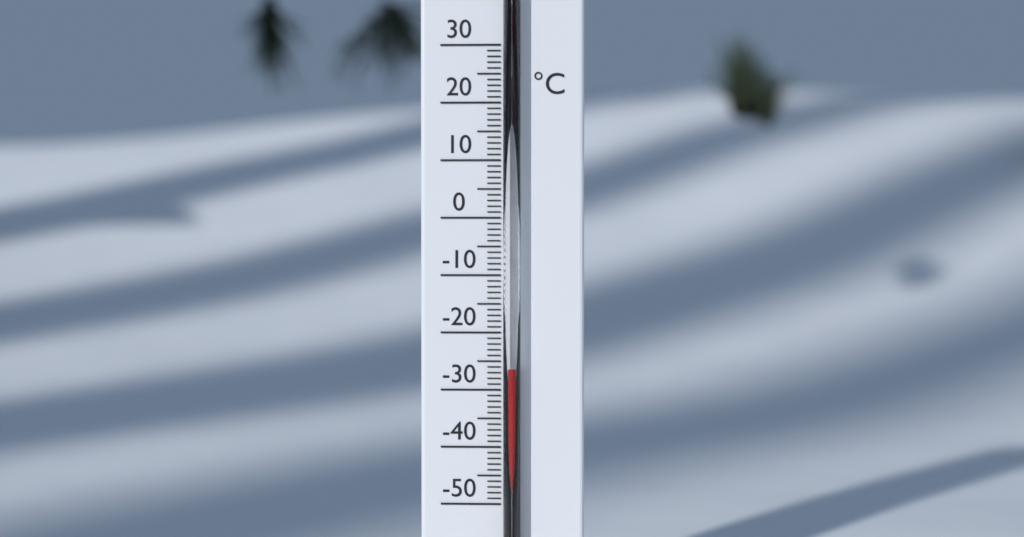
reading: -26 °C
